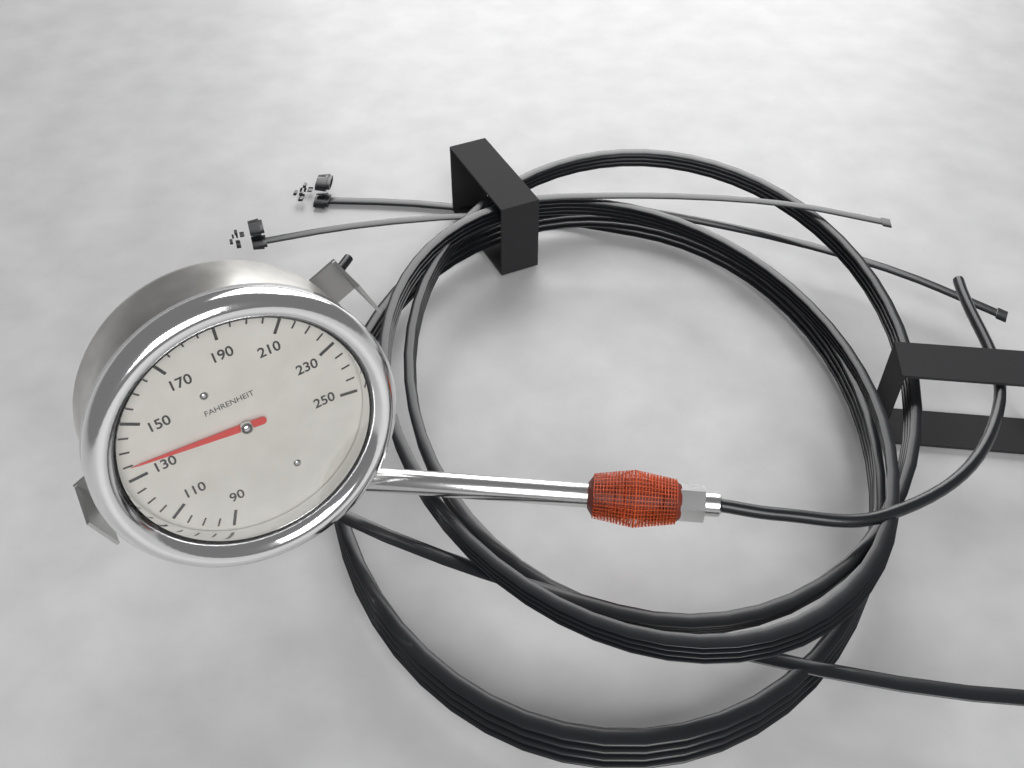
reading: 135 °F
